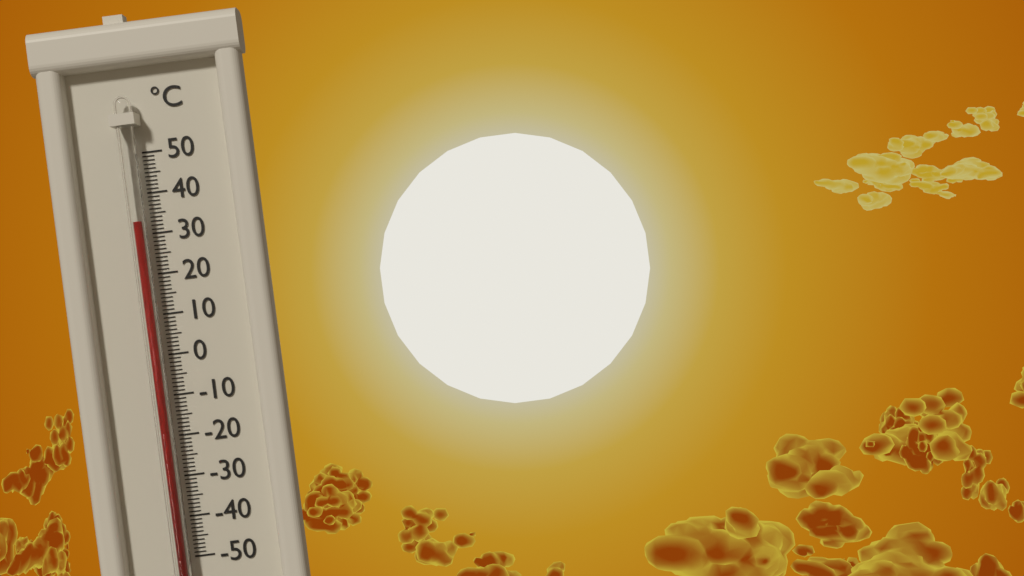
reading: 33 °C
